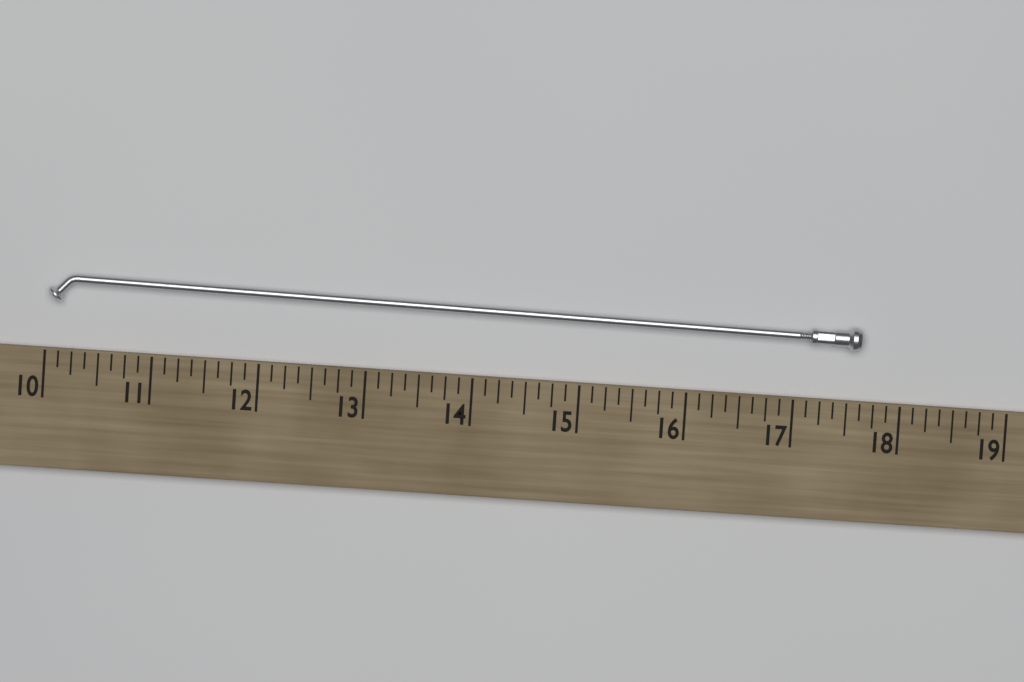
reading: 17.625 (no unit)
